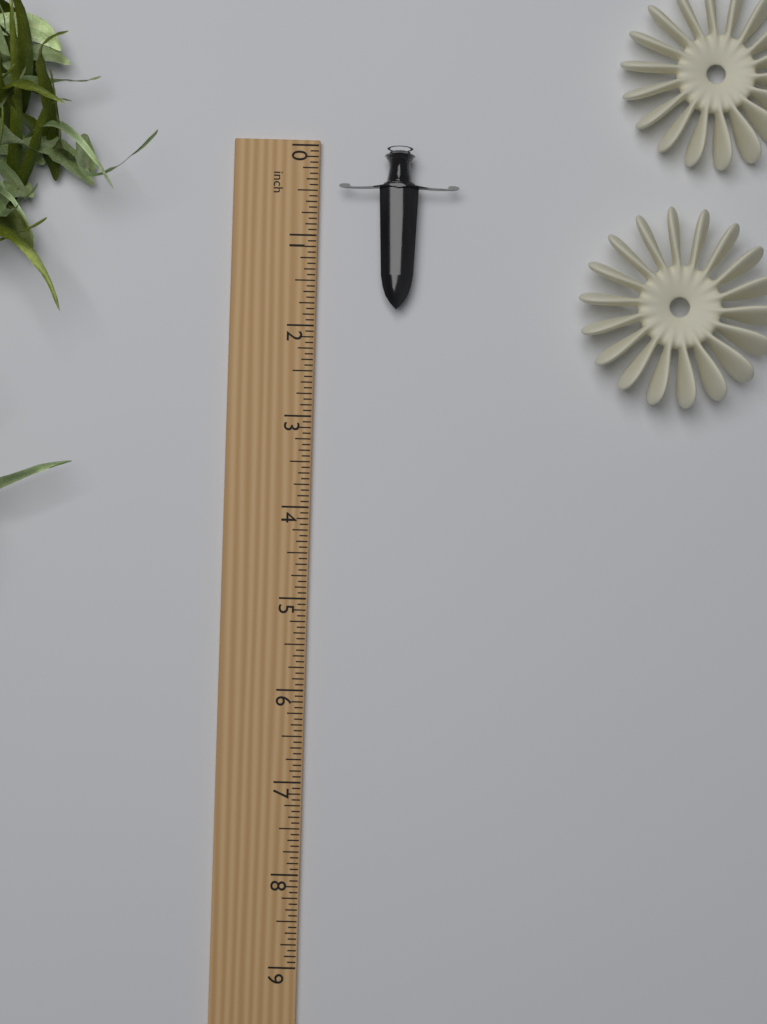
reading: 1.8125 inch
